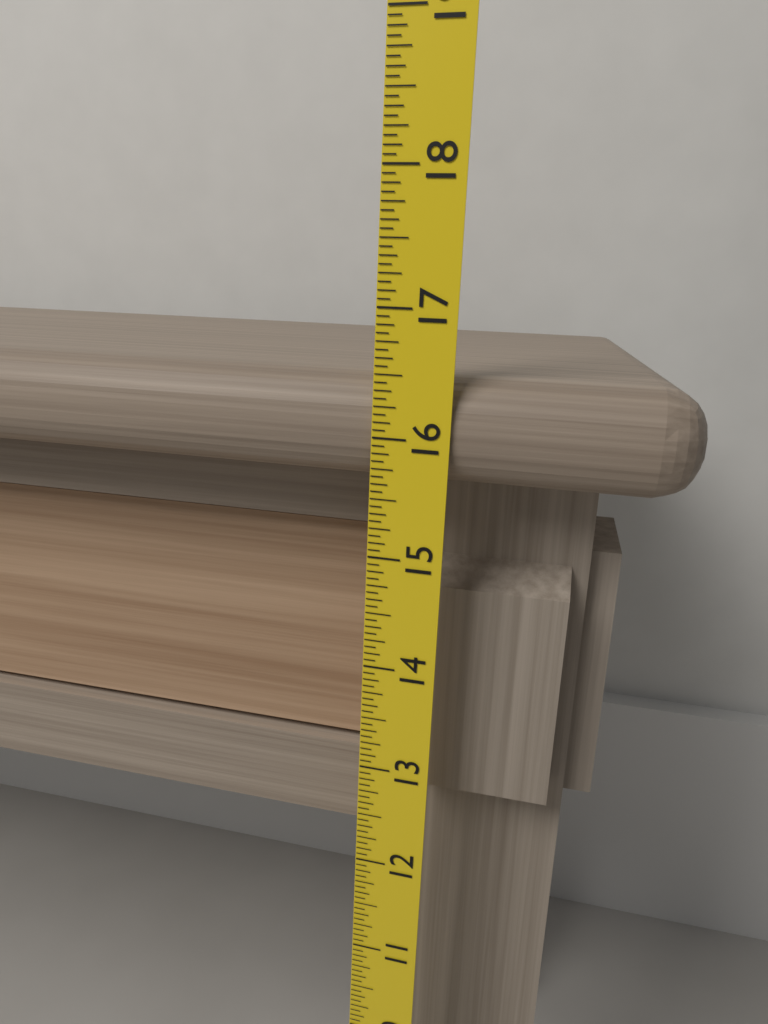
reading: 16.5000 (no unit)
